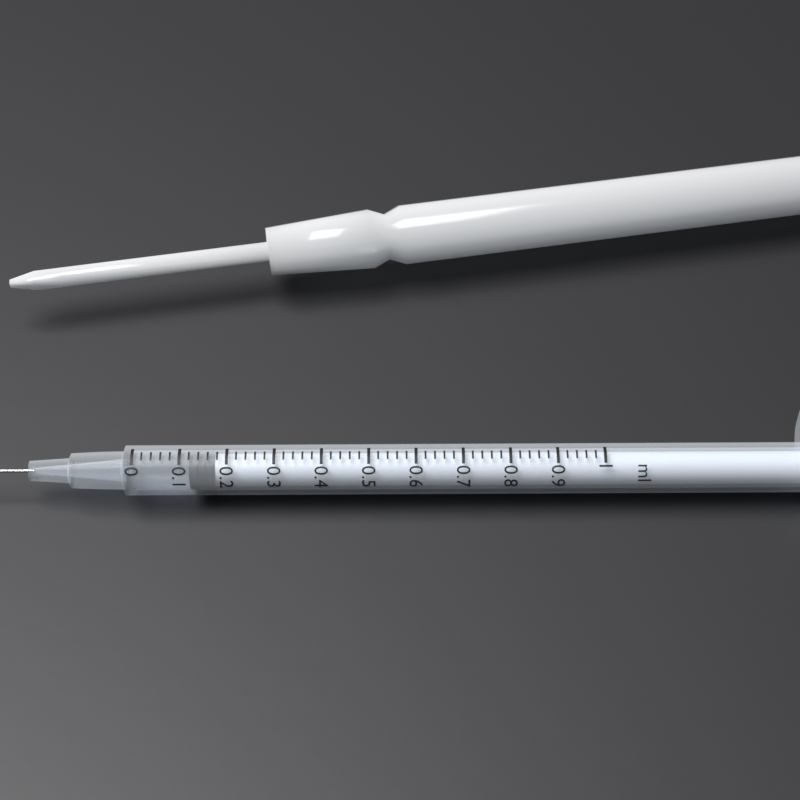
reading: 0.12 ml
